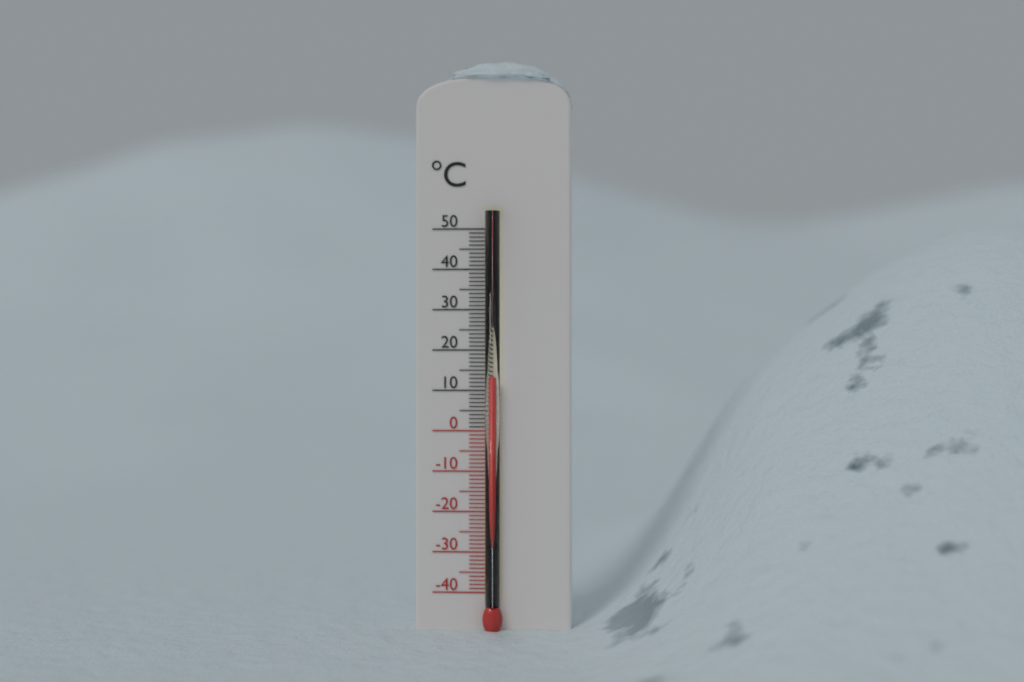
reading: 13 °C
